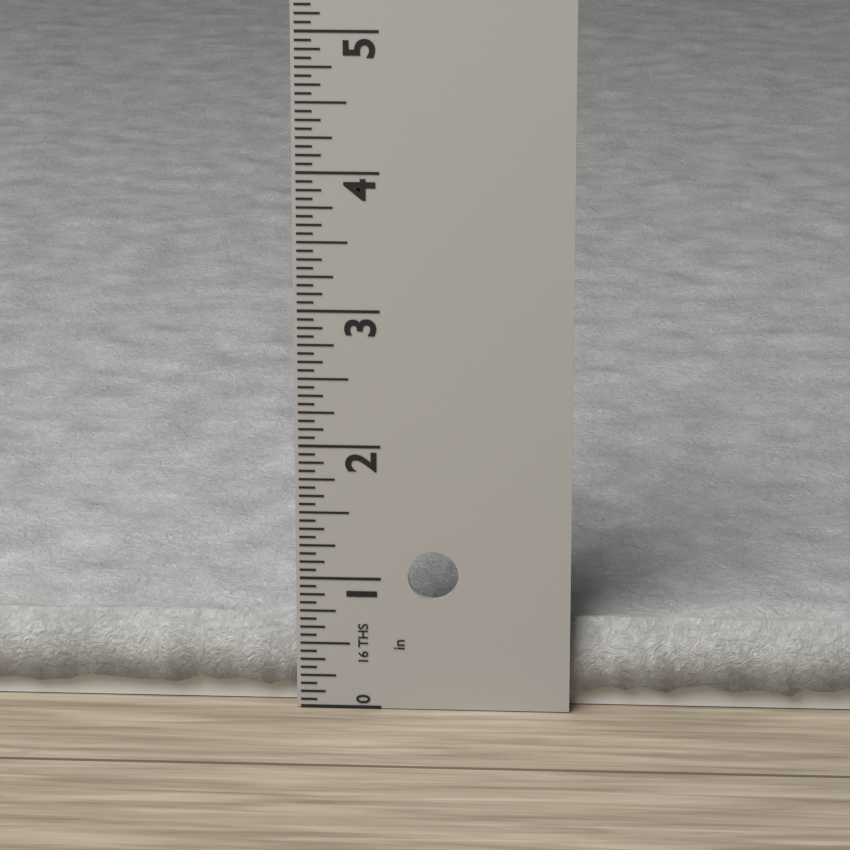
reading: 0.6875 in
